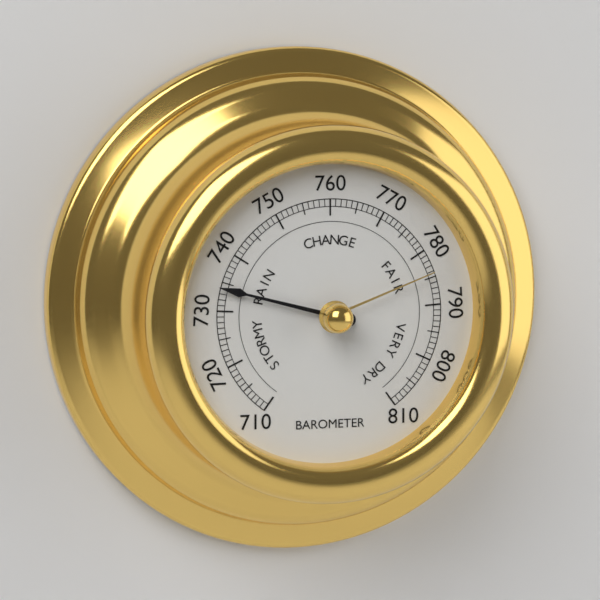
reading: 734 (no unit)
